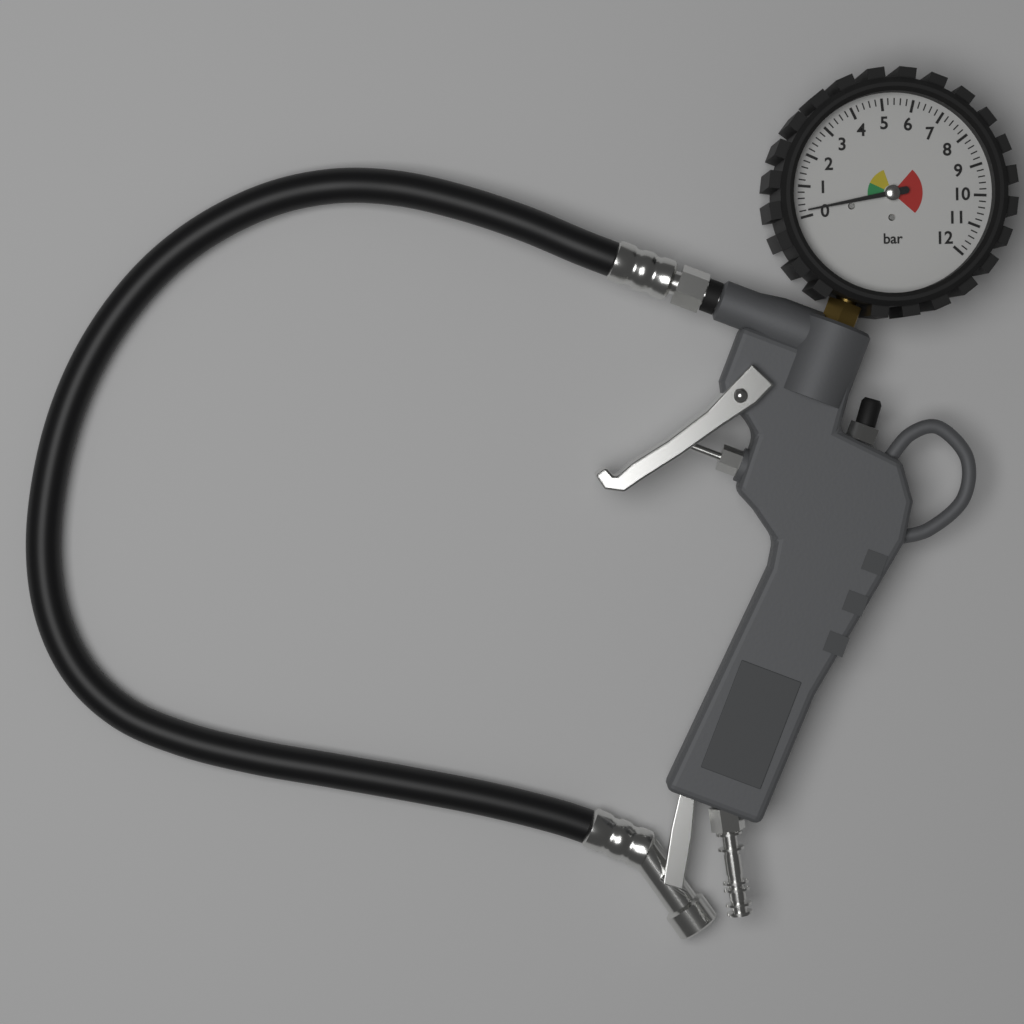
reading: 0.2 bar
